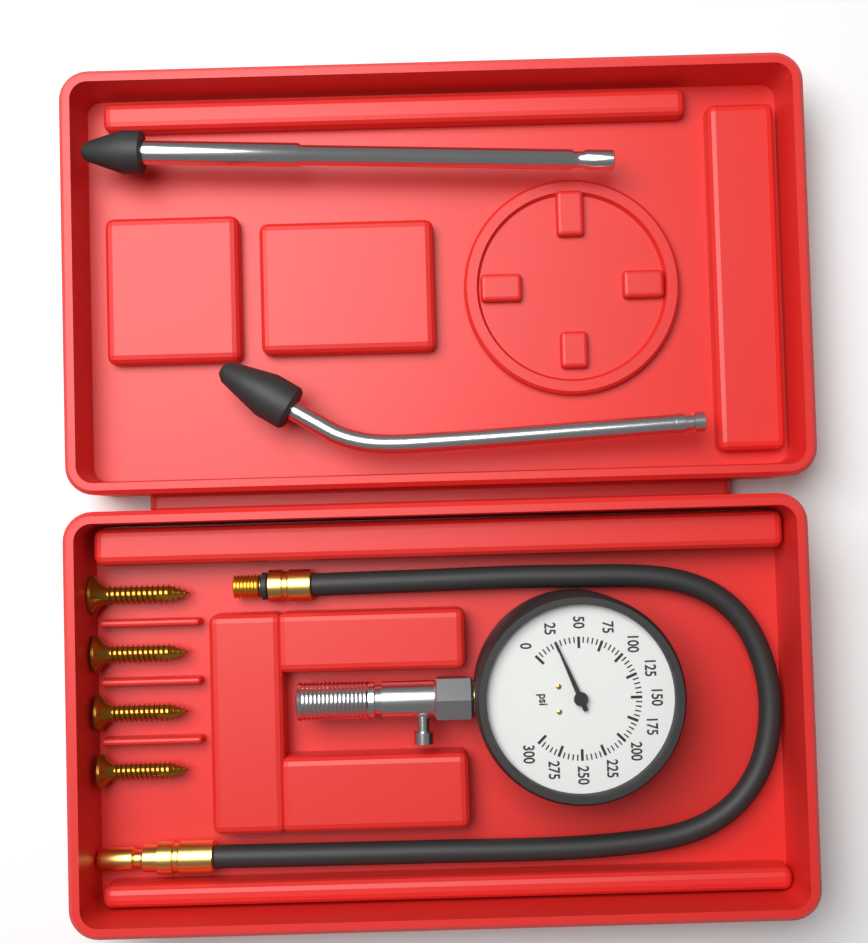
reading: 25 psi
